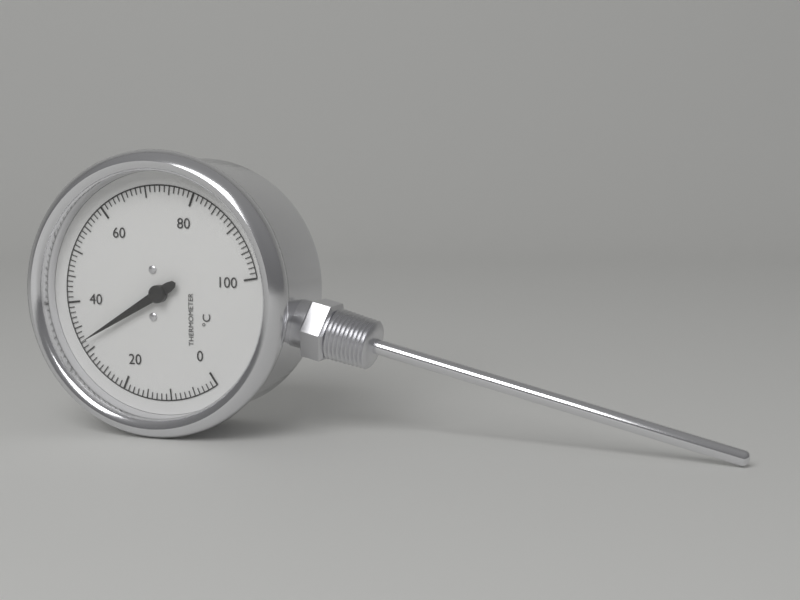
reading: 32 °C
